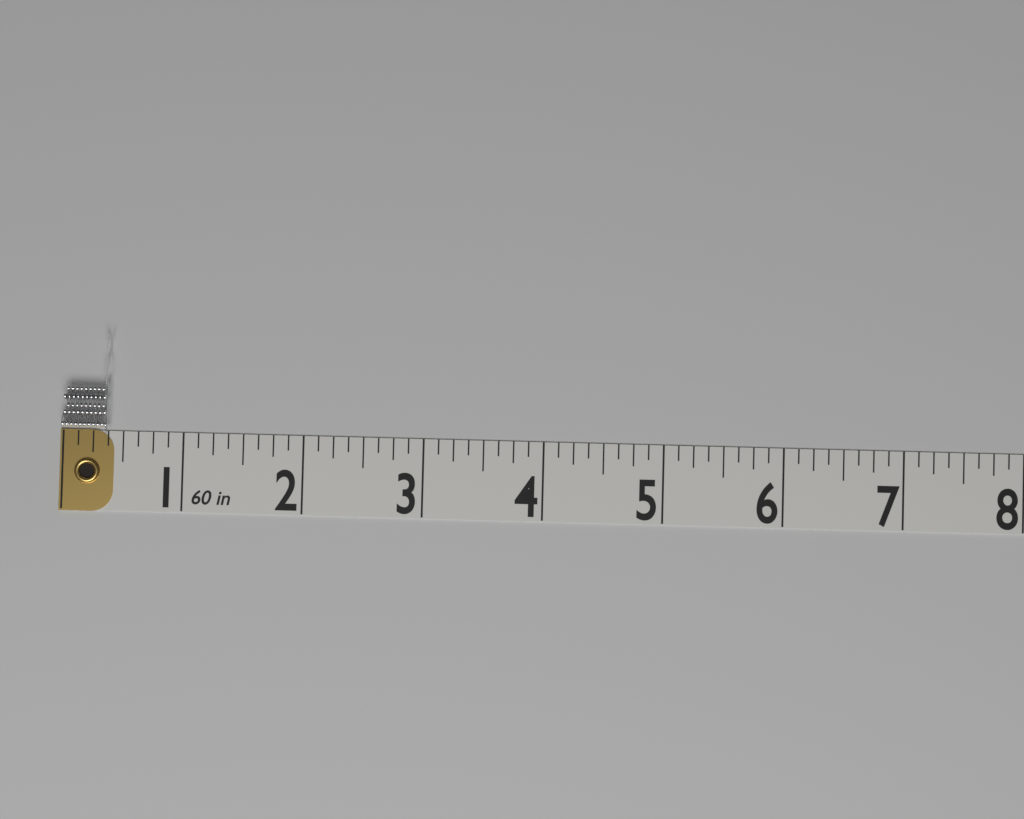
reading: 0.375 in
